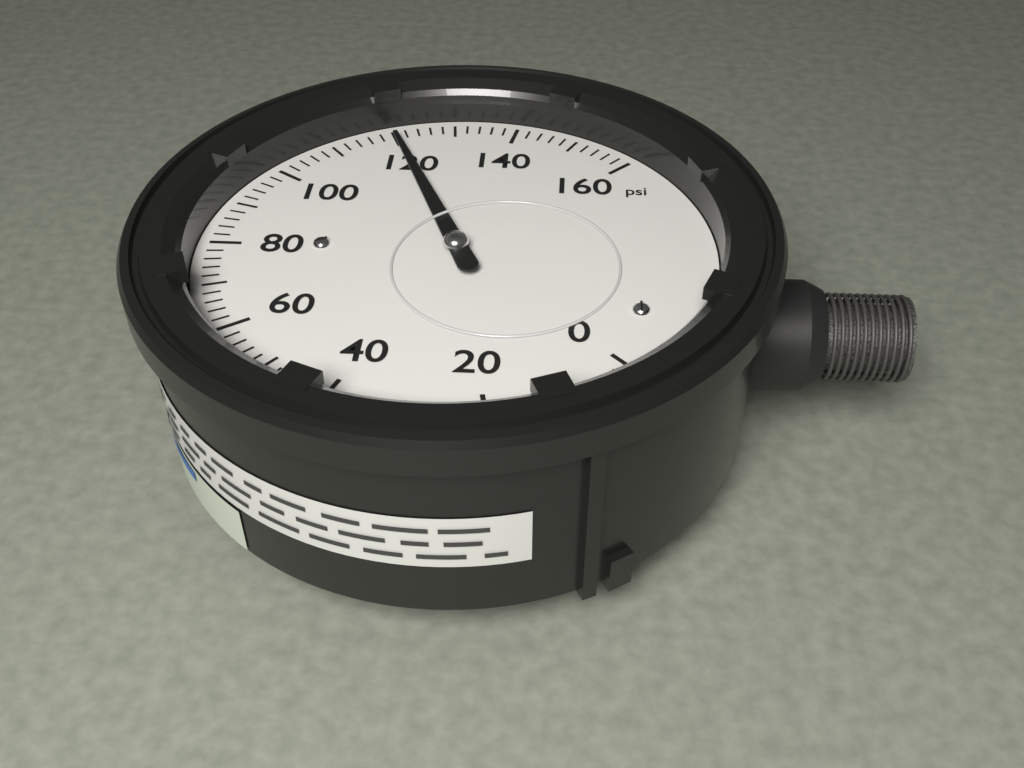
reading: 120 psi
